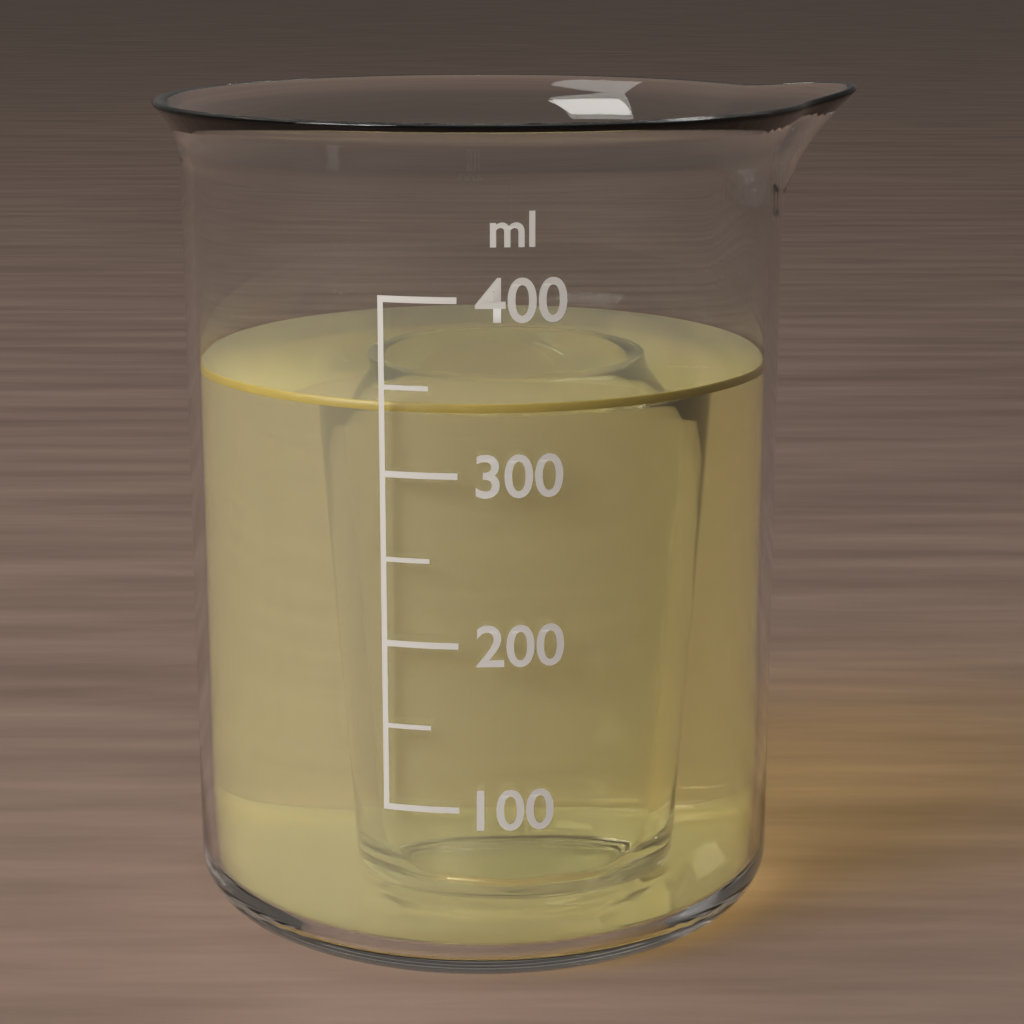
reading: 340 ml
